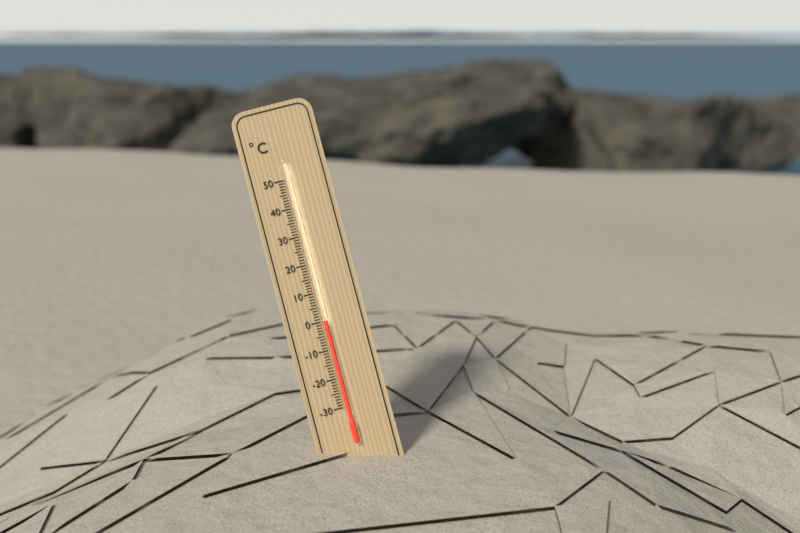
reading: 0 °C
